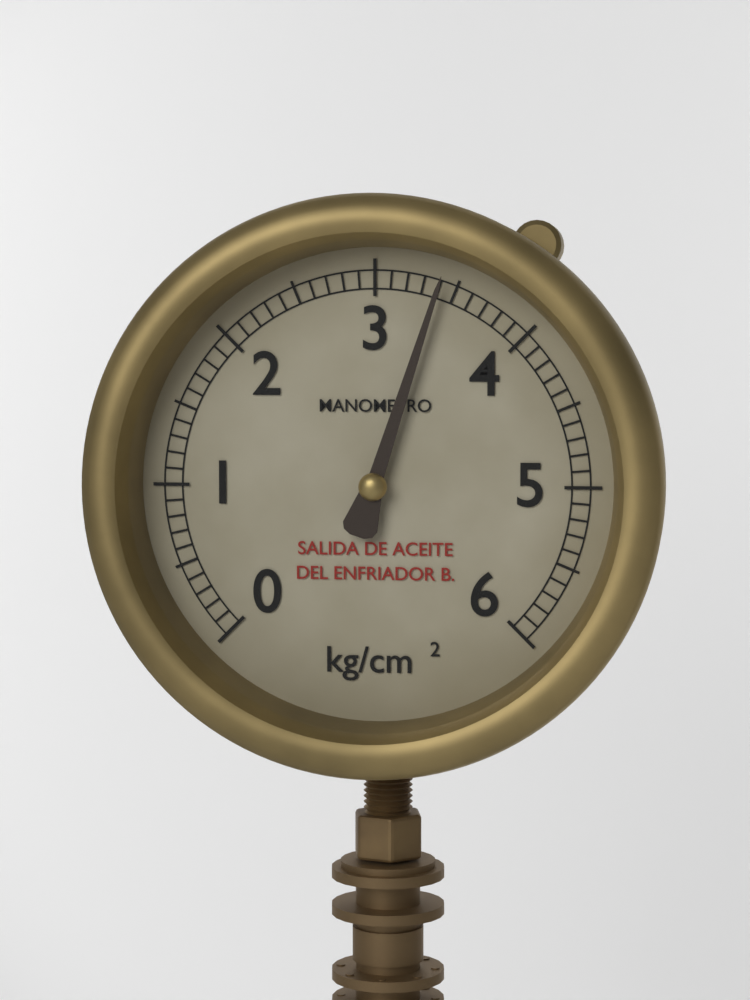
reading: 3.4 kg/cm²
